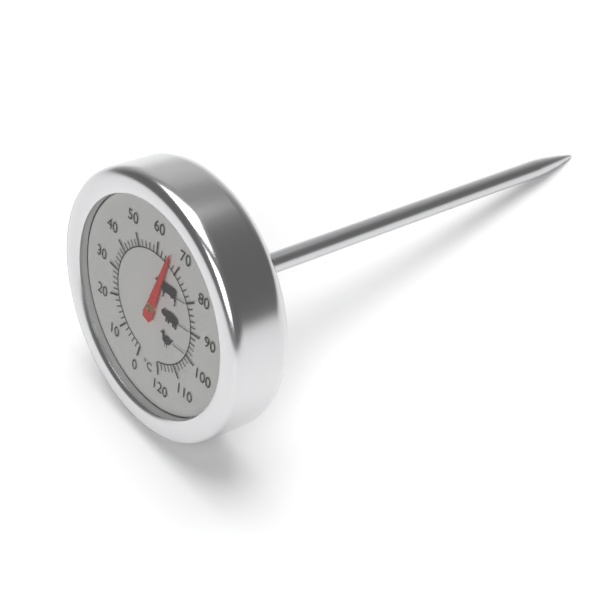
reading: 66 °C
